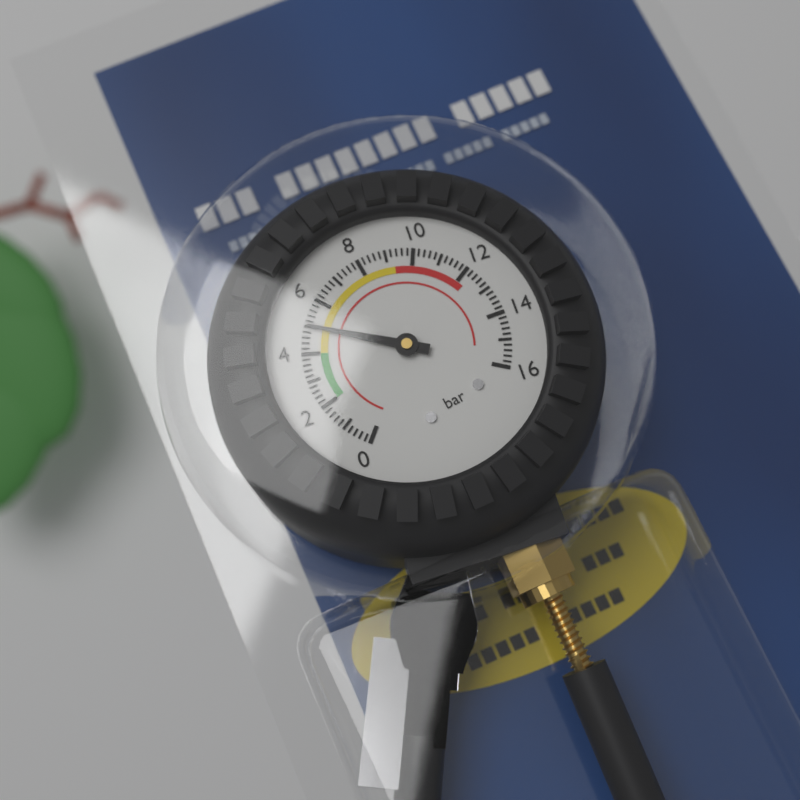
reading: 5.0 bar
